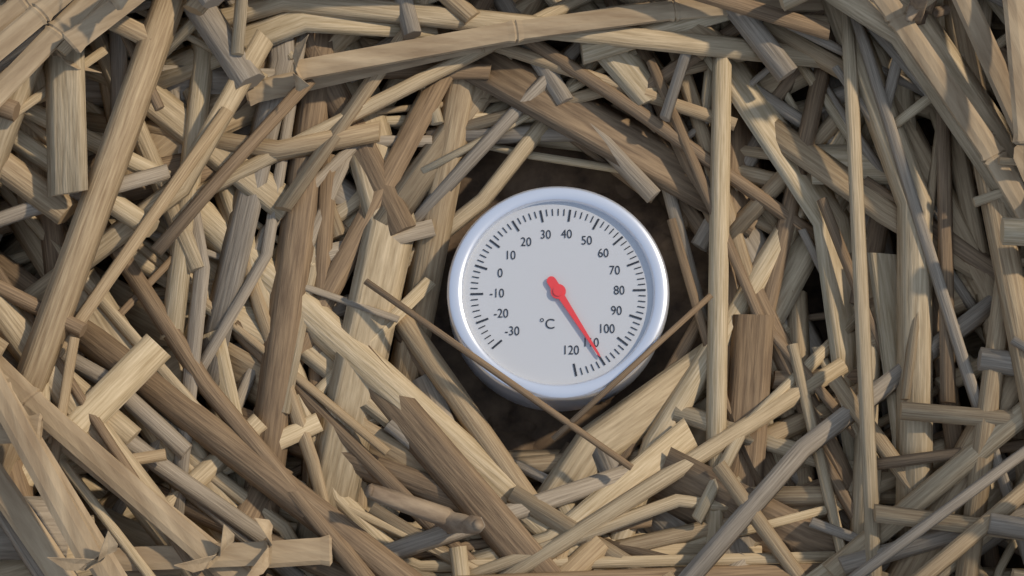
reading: 110 °C
